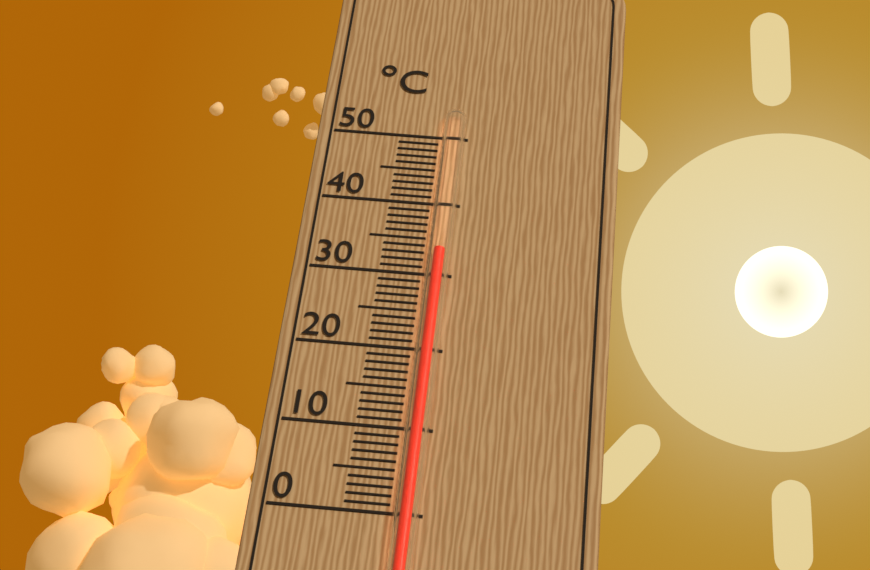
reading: 33 °C
